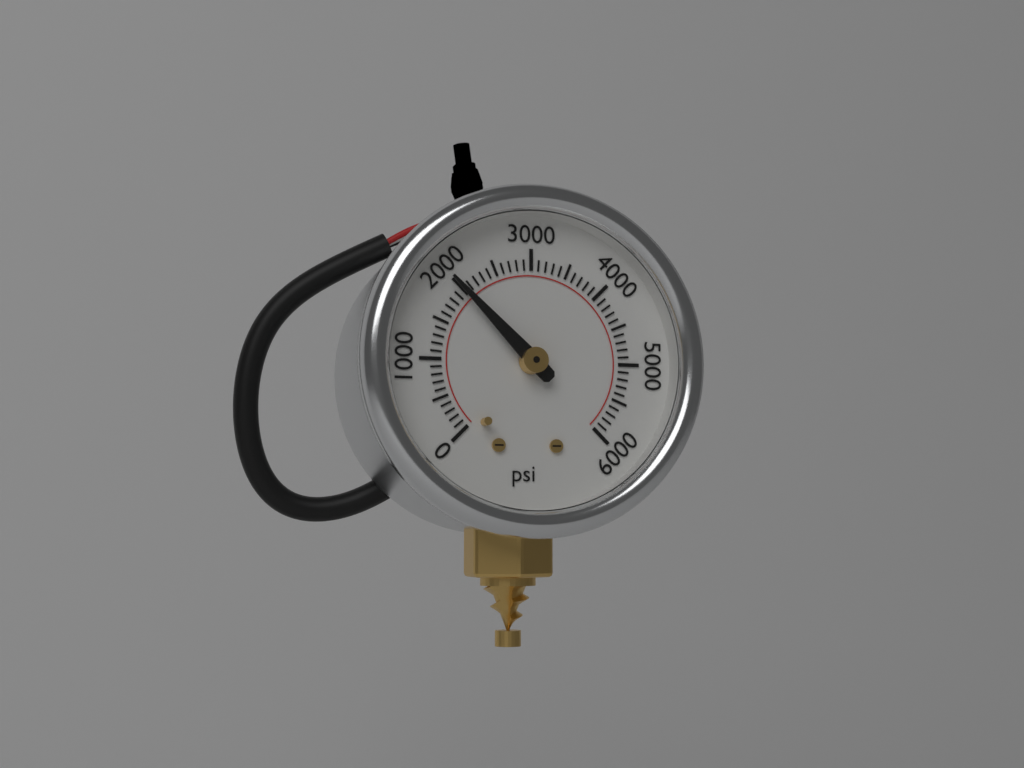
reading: 2000 psi
